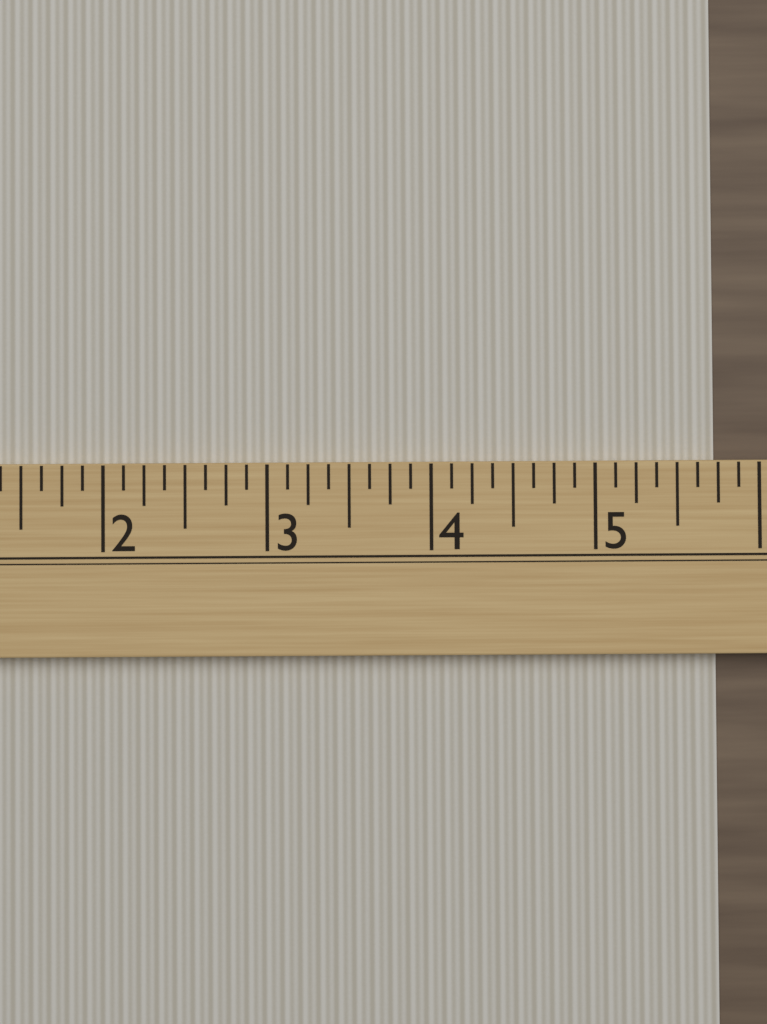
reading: 5.750 (no unit)
